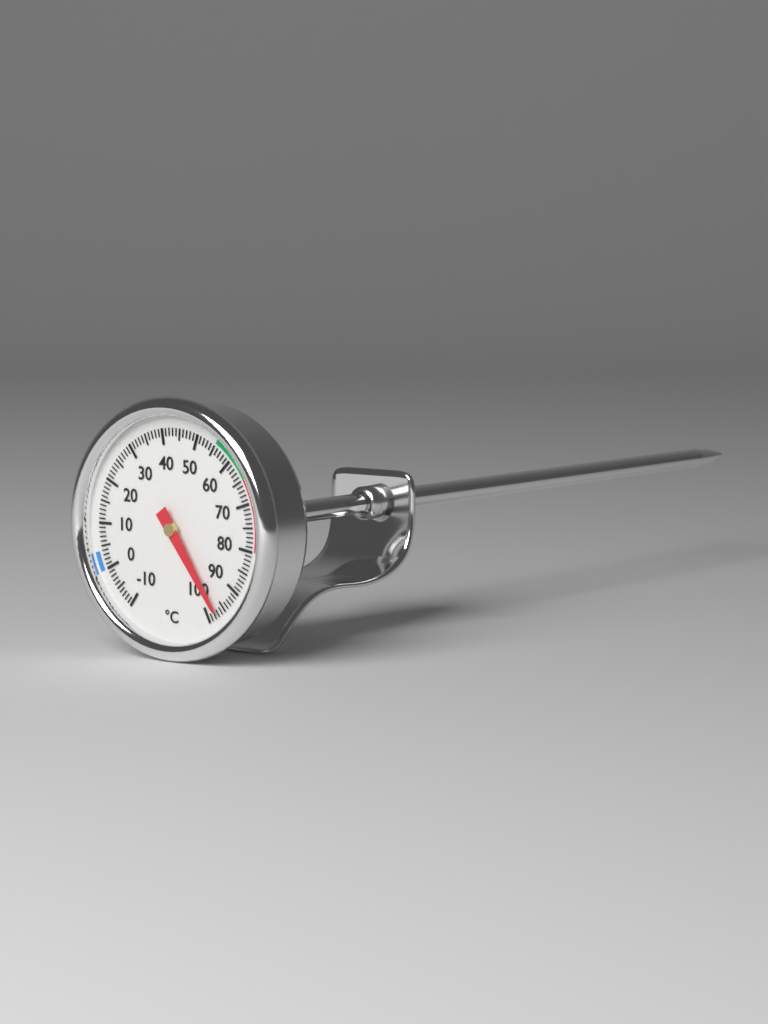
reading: 97 °C
